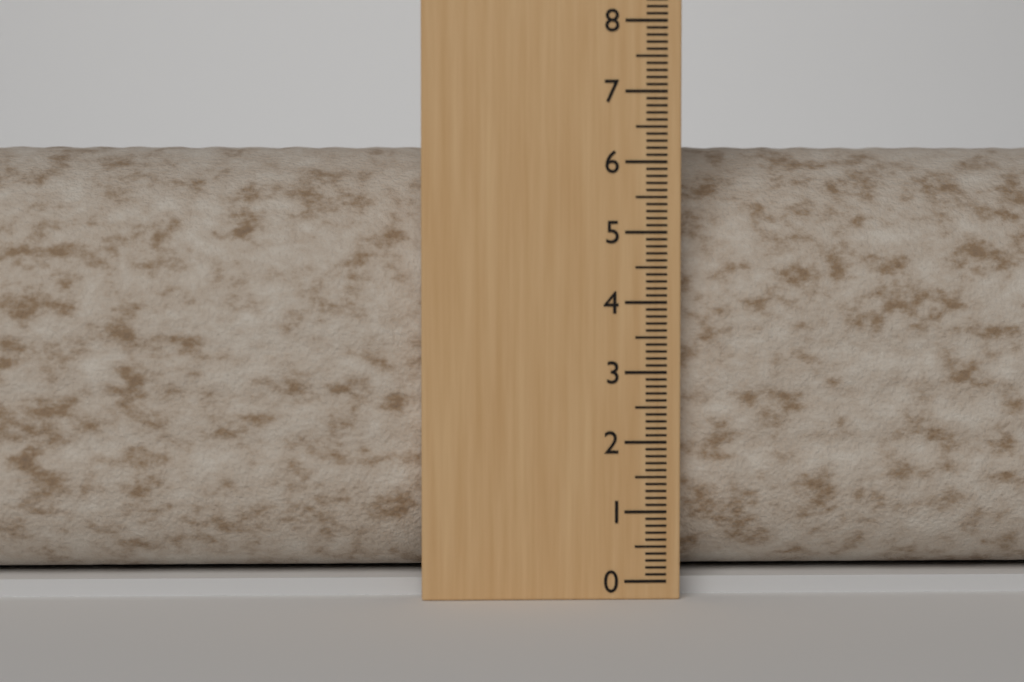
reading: 6.3 (no unit)
